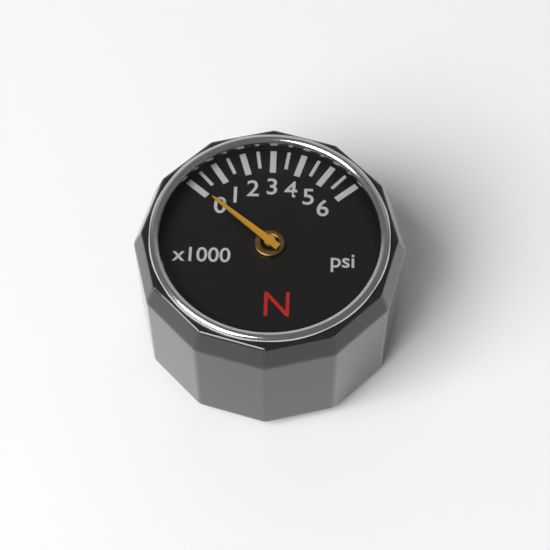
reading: 0 psi
